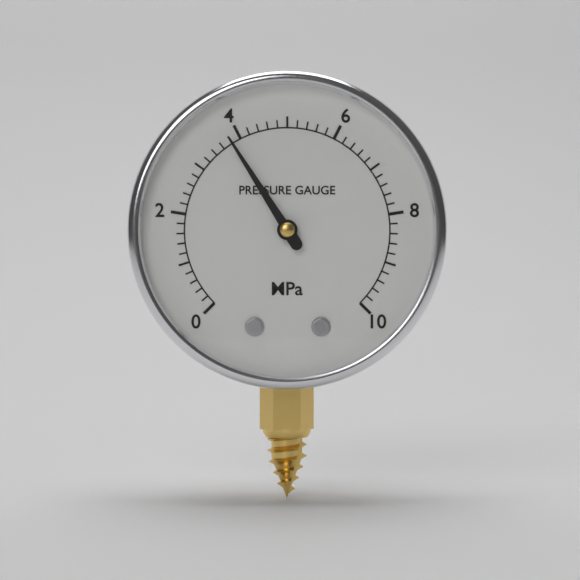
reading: 3.8 MPa
